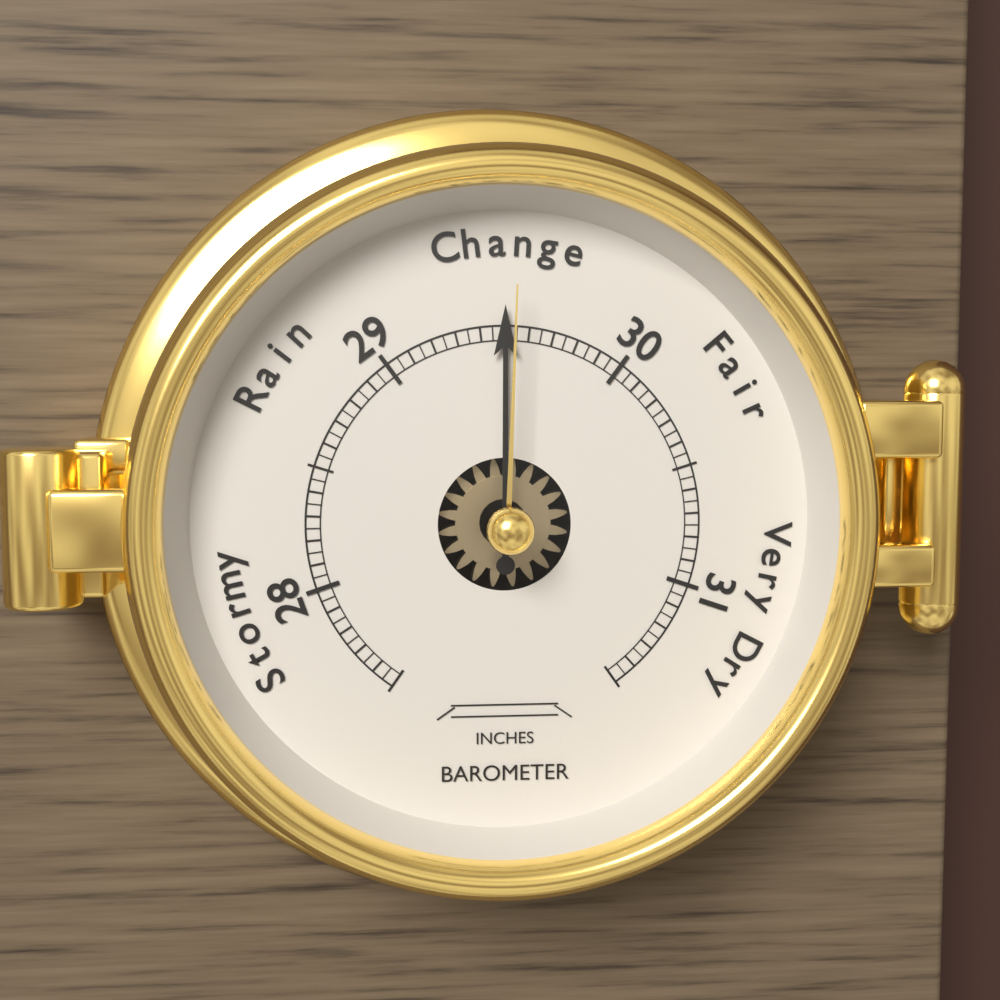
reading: 29.50 inches
